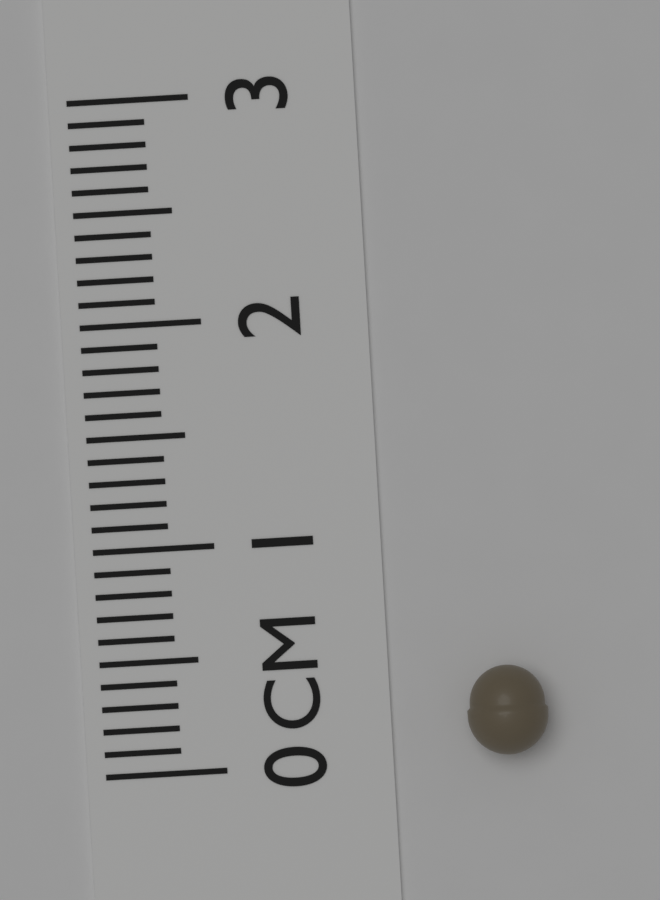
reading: 0.4 cm
